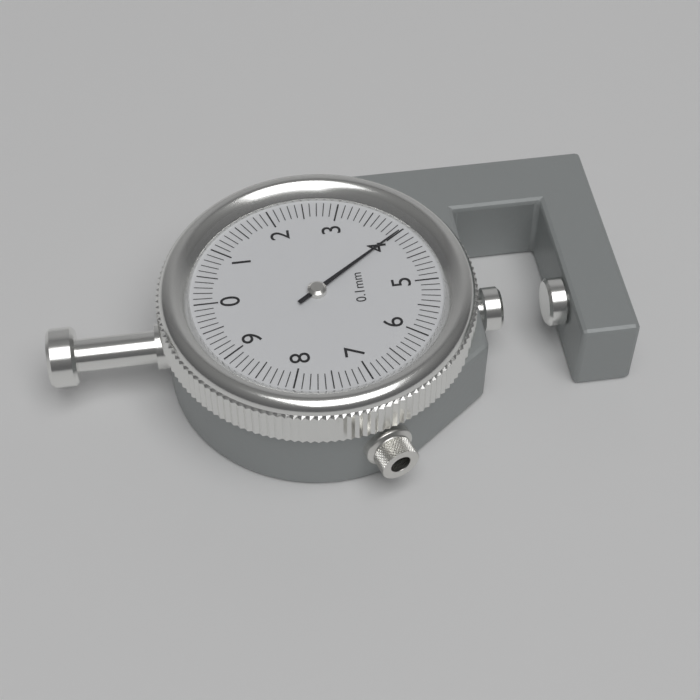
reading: 4.0 mm
